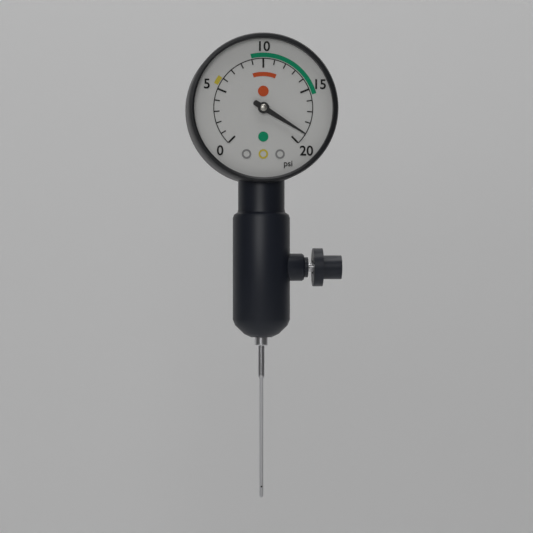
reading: 19 psi
